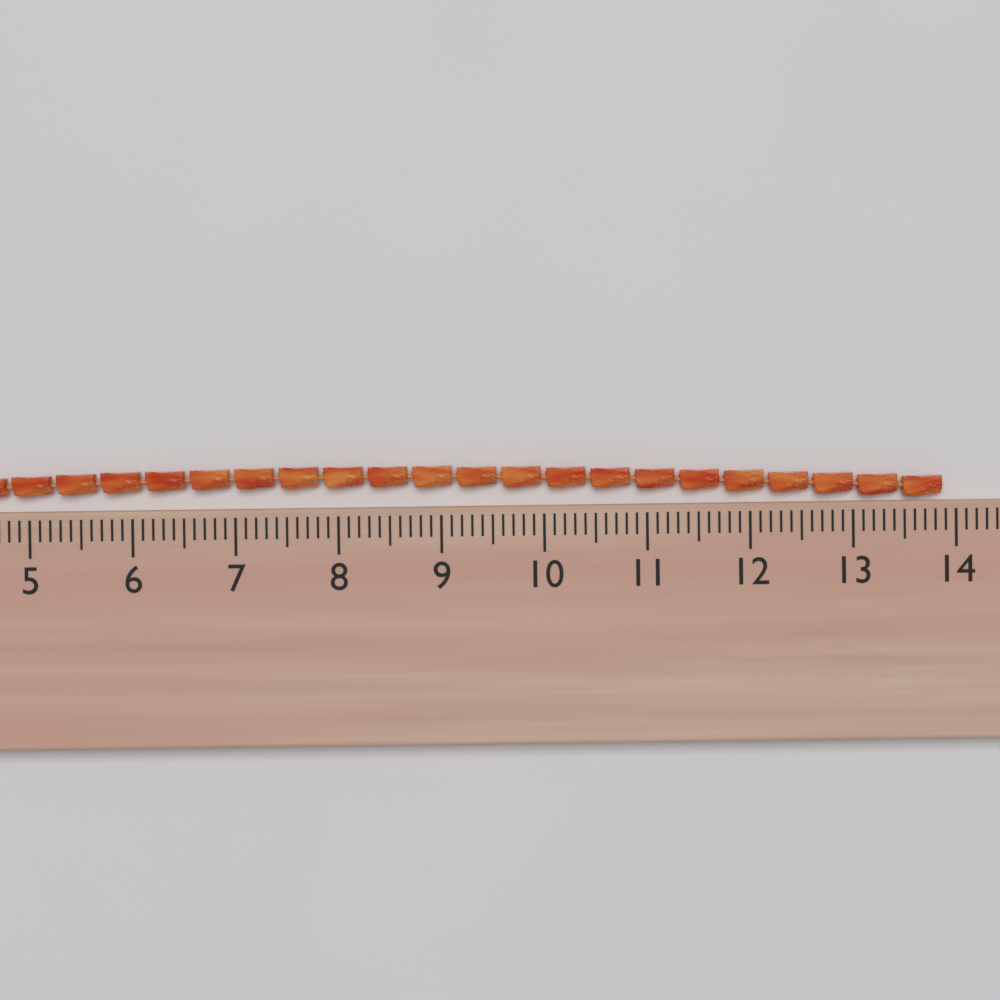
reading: 13.9 (no unit)
